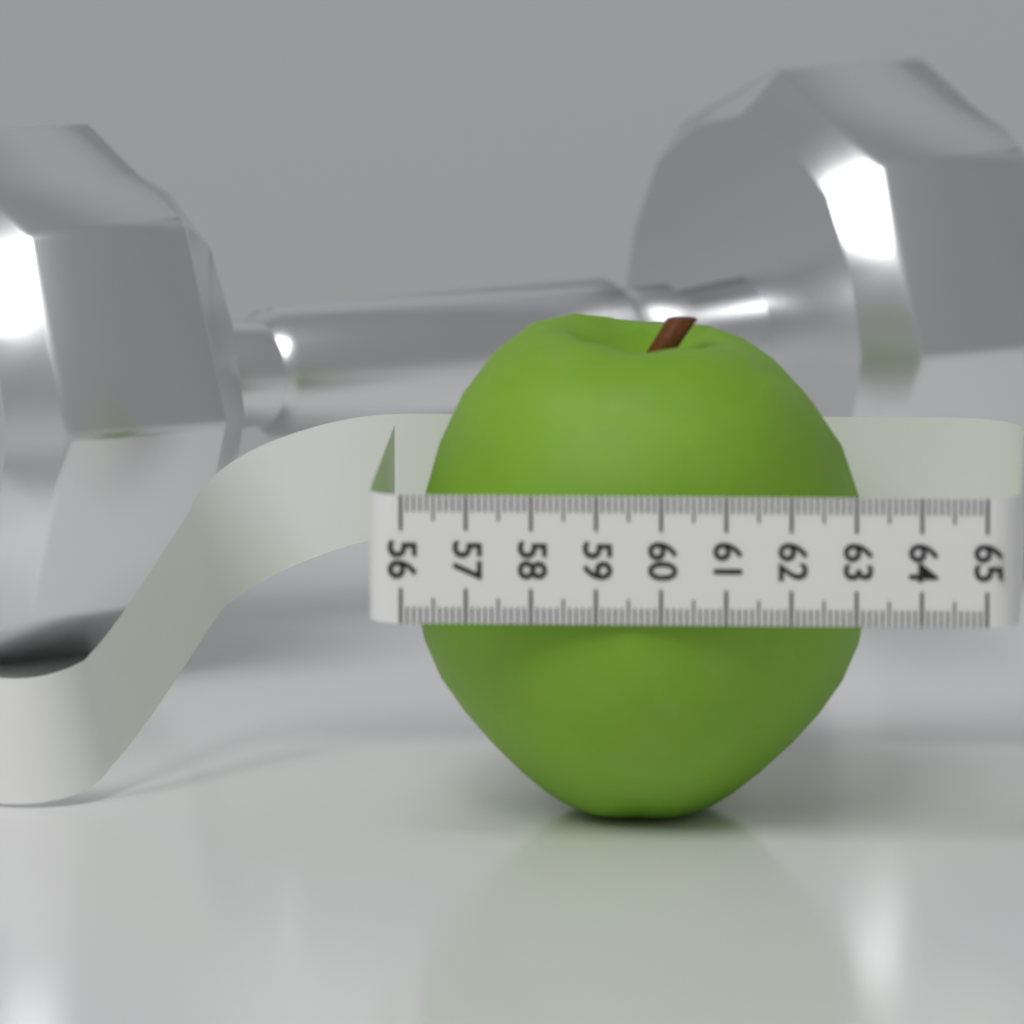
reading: 63.1 (no unit)
